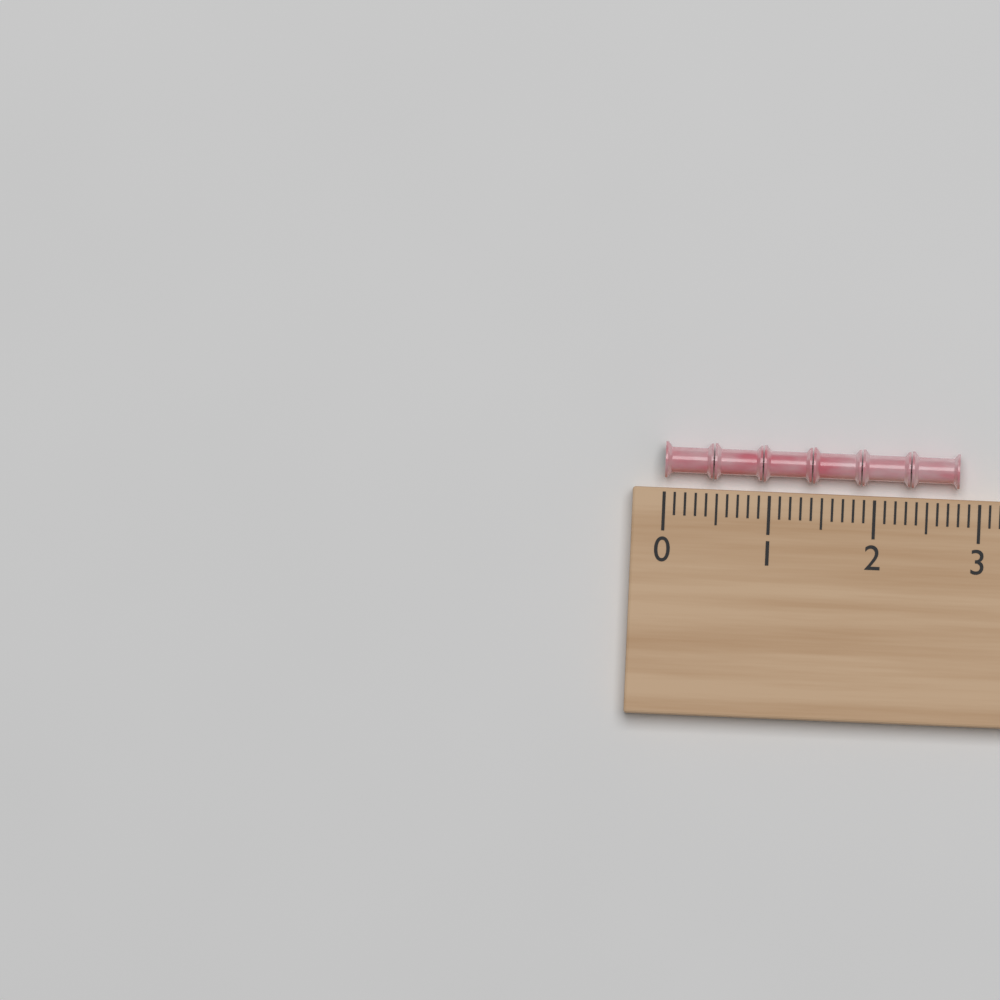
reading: 2.8 (no unit)
